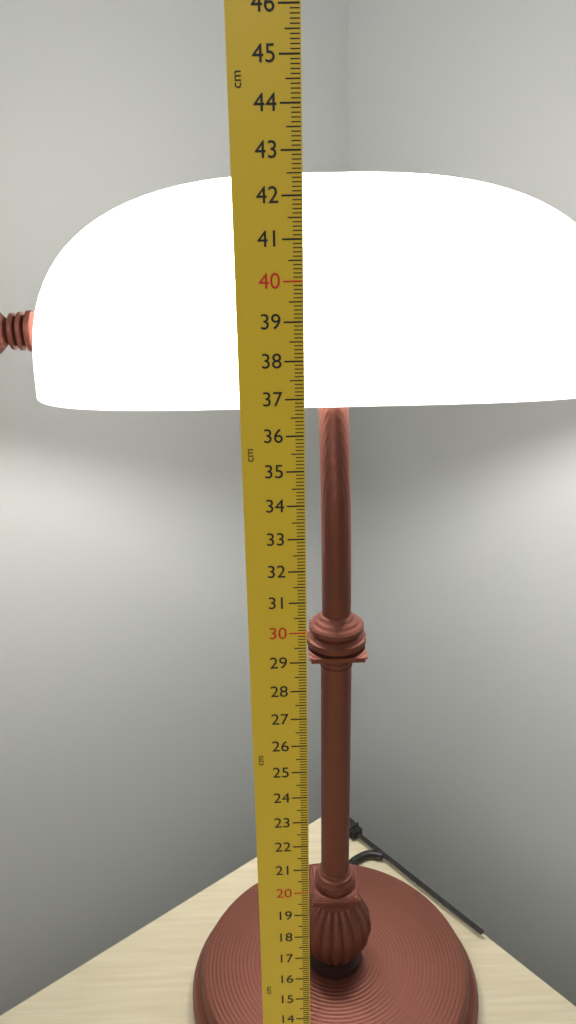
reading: 42.4 cm
